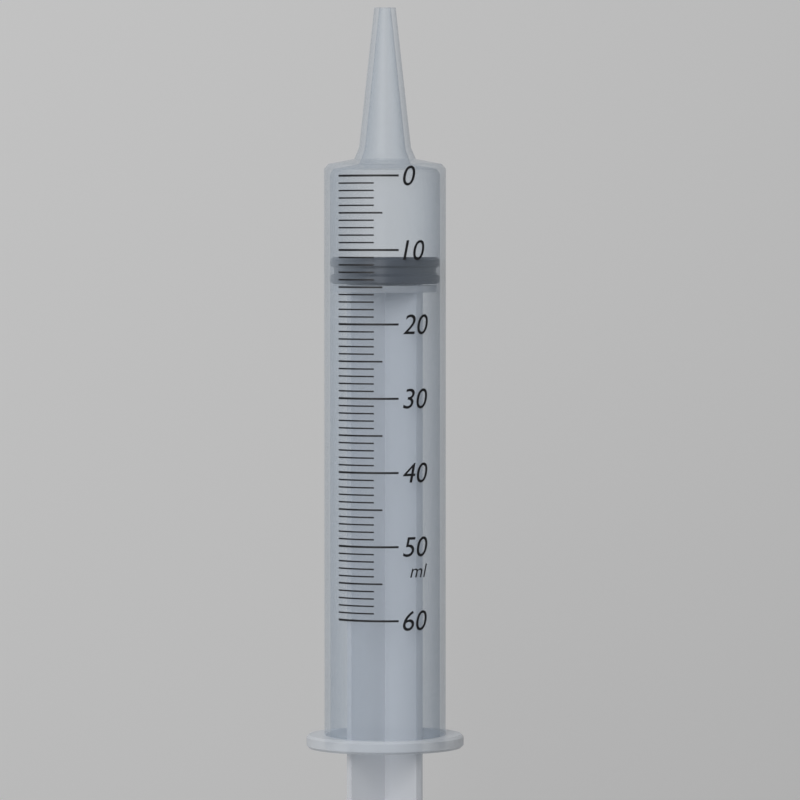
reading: 11 ml
